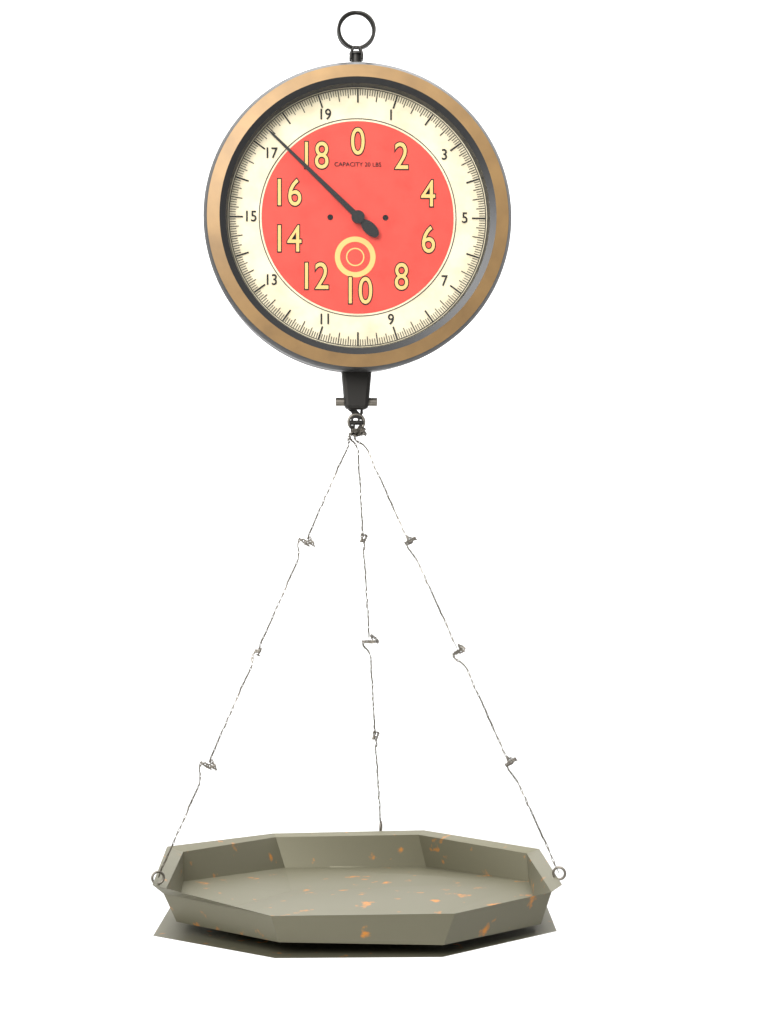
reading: 17.4375 lbs
